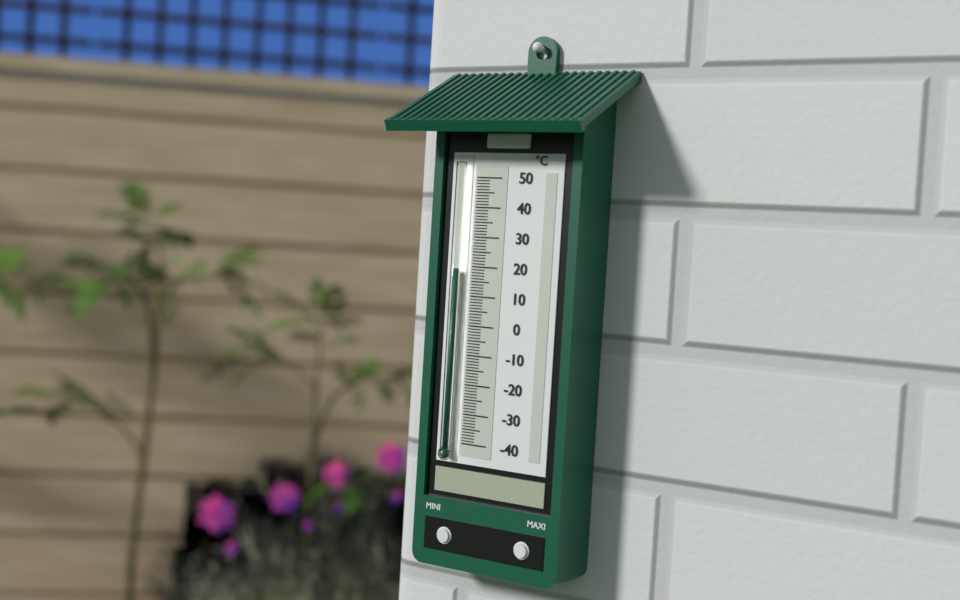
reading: 19 °C
